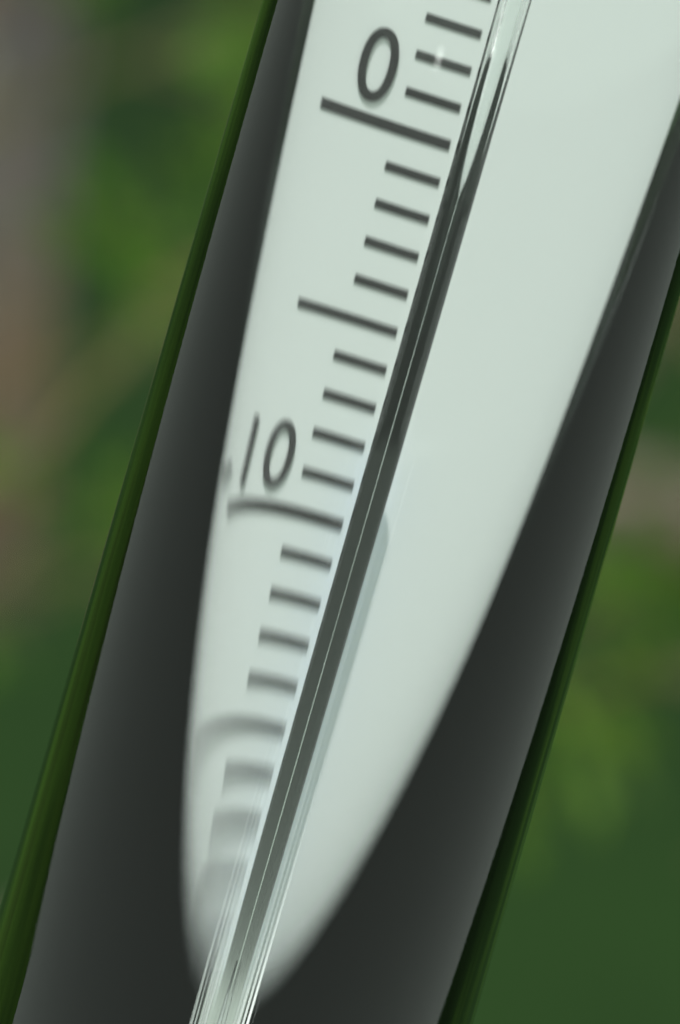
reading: -8 °C
